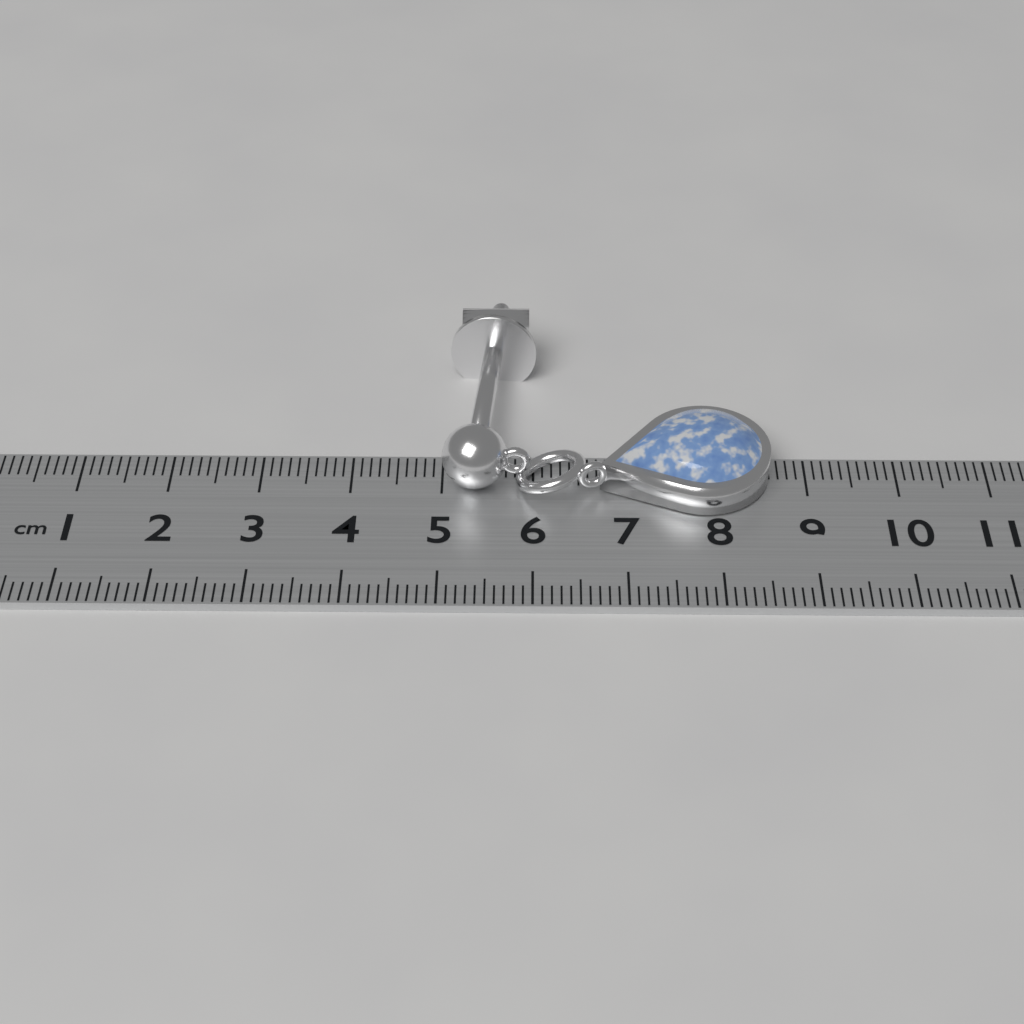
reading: 8.6 cm
